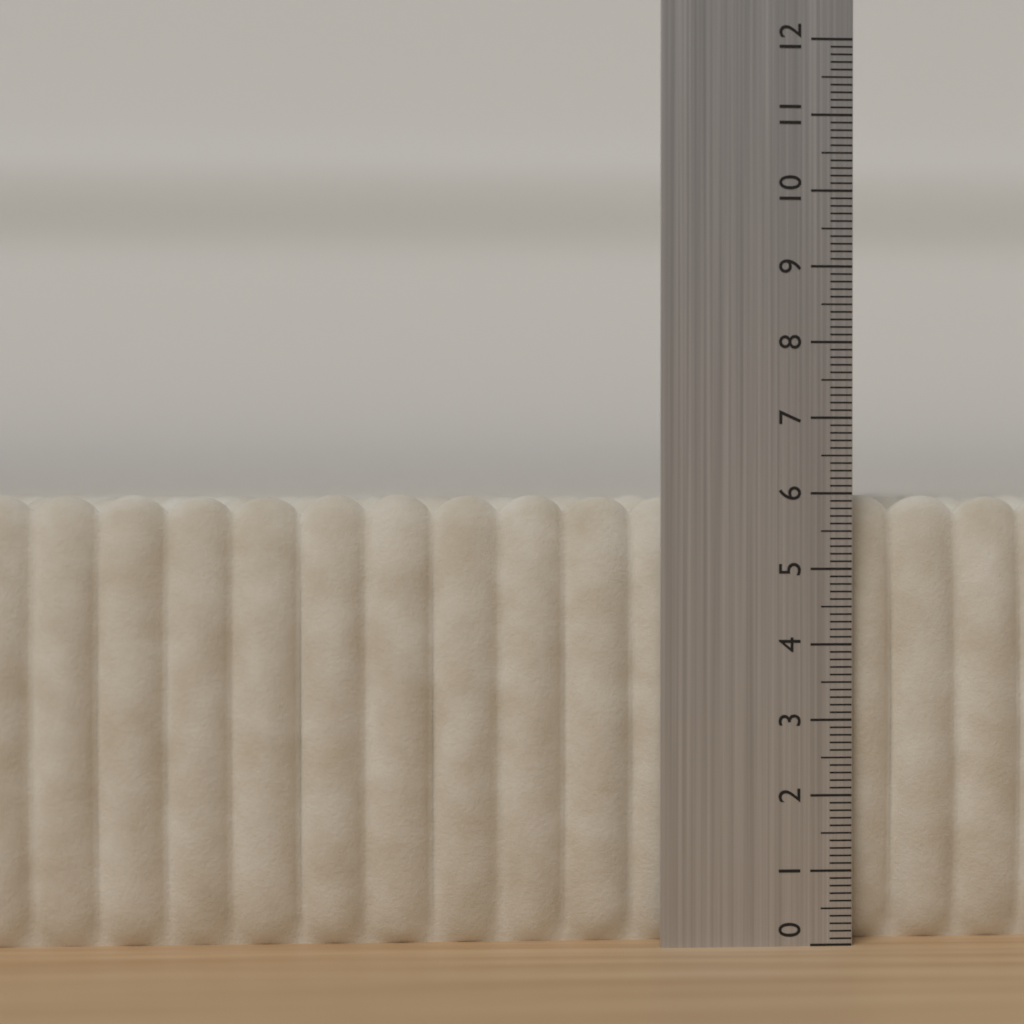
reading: 6.0 (no unit)
